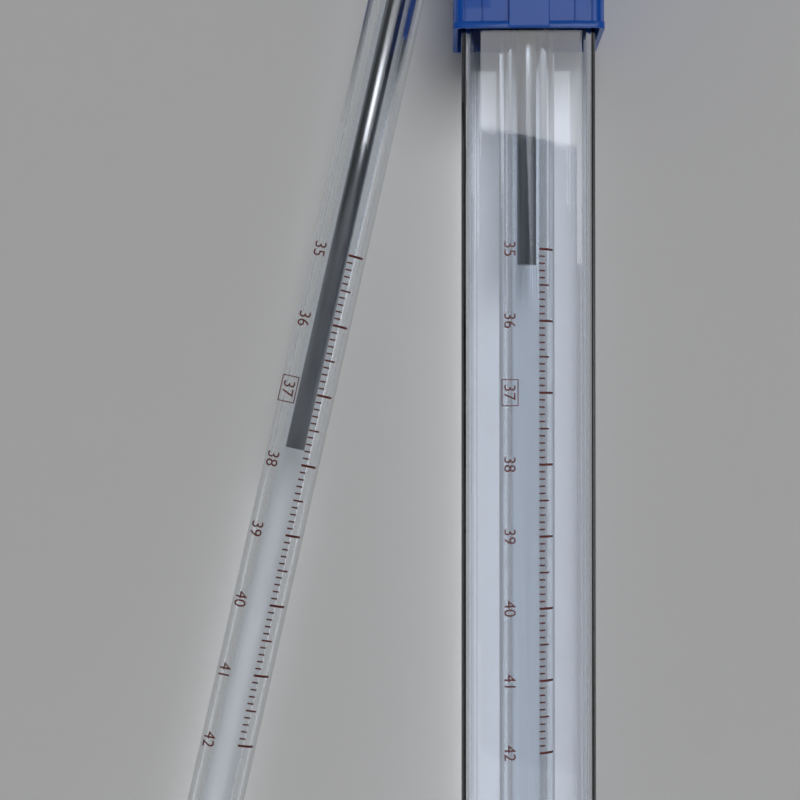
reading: 37.8 °C
